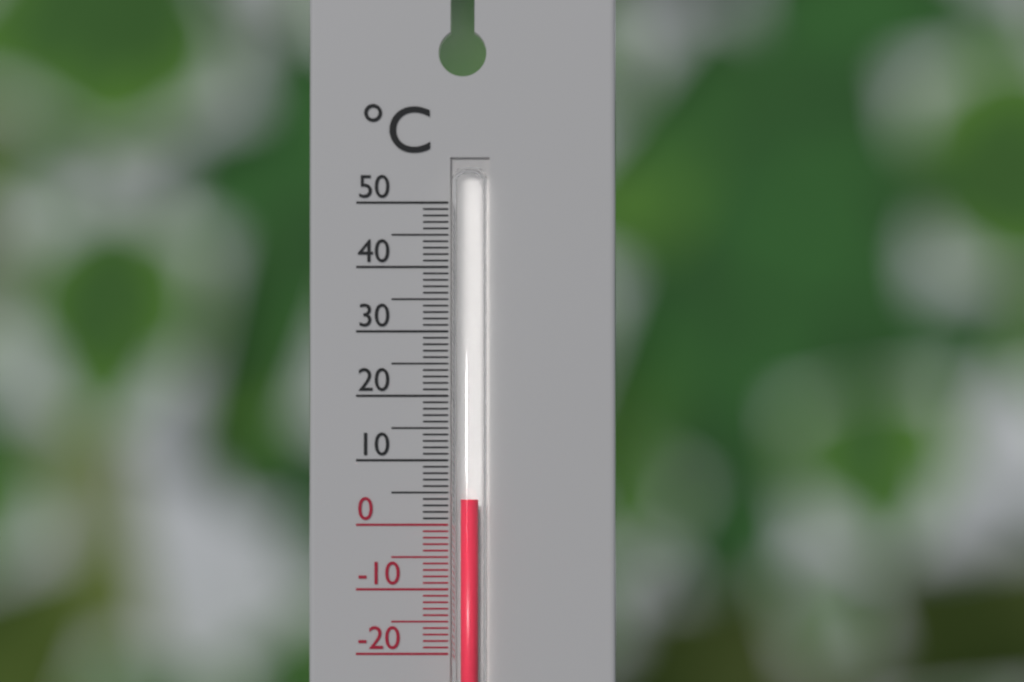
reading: 4 °C
